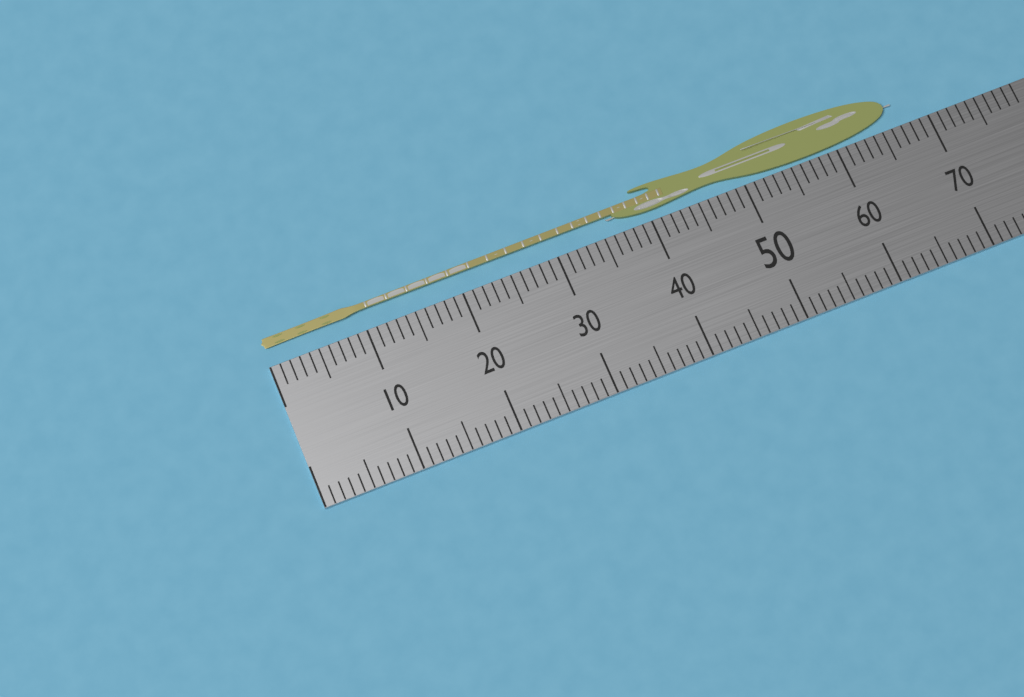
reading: 67 (no unit)
